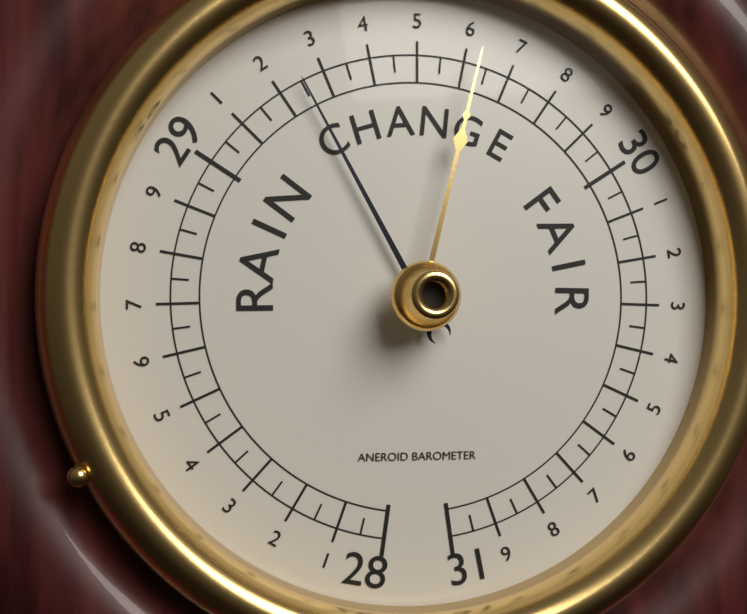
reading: 29.25 (no unit)
